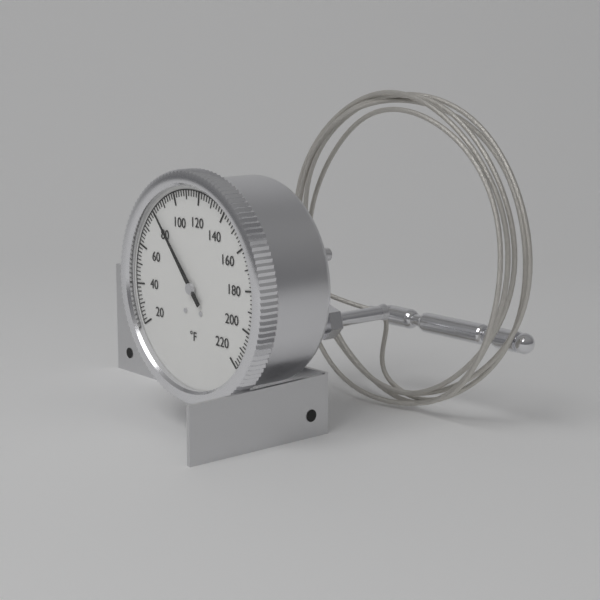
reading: 82 °F
